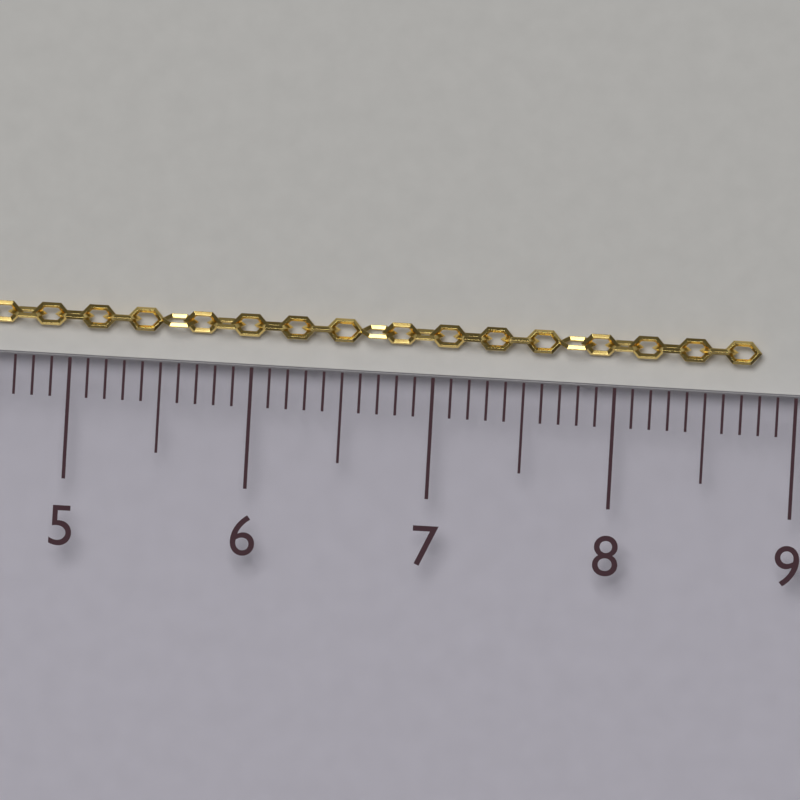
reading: 8.8 cm
